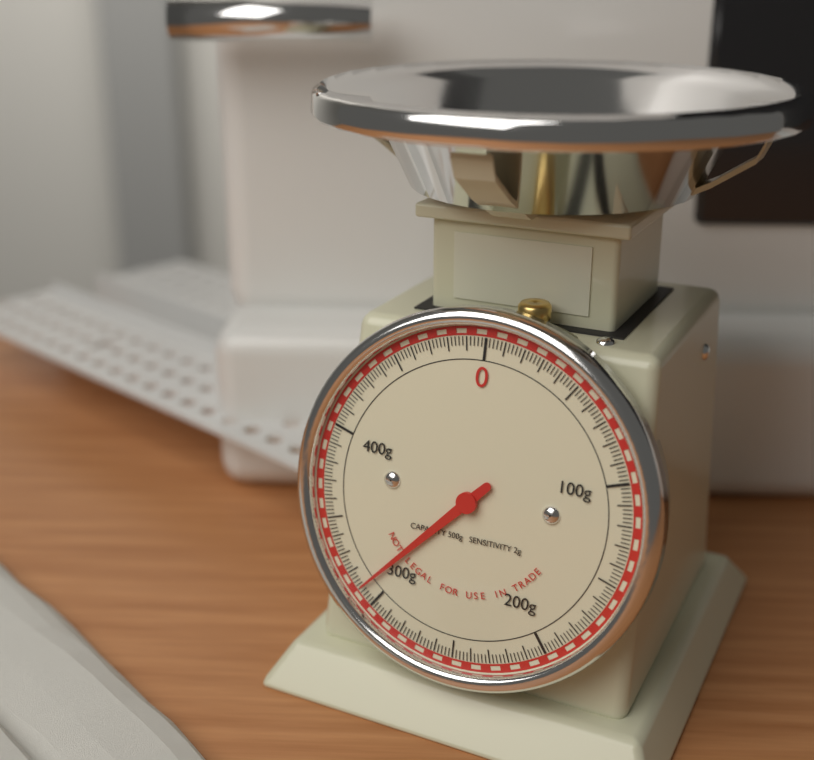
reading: 310 g
